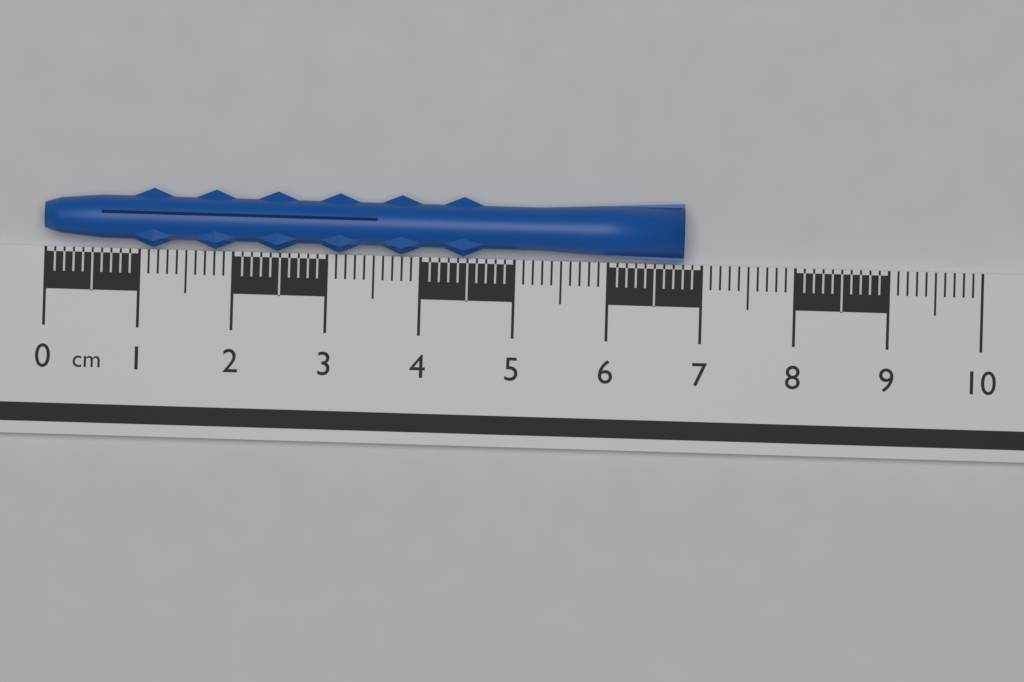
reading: 6.8 cm
